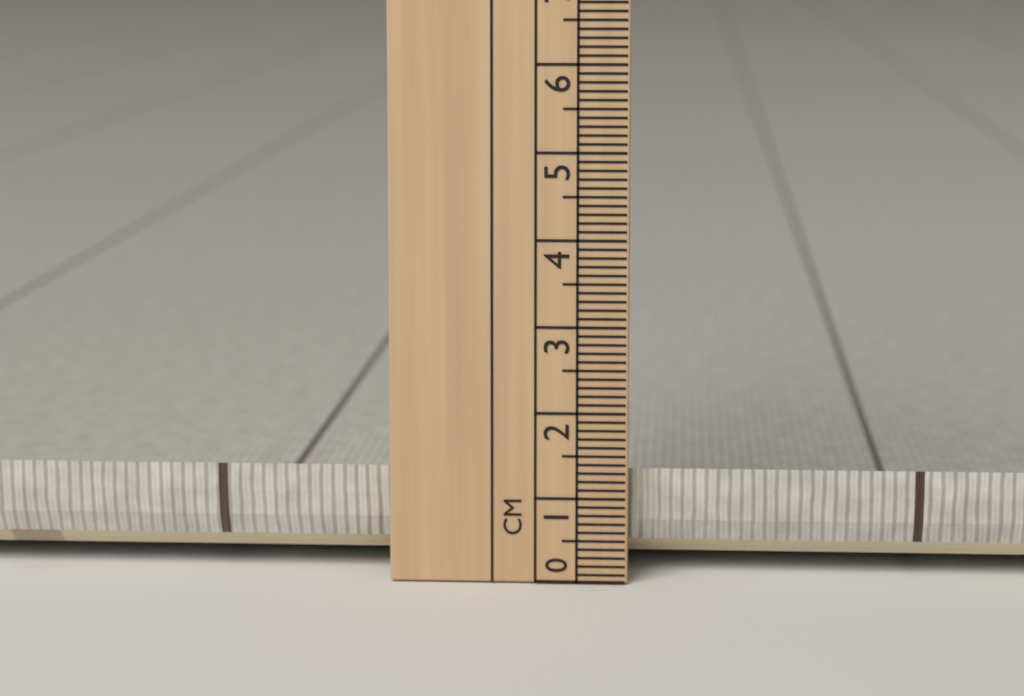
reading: 1.3 cm
